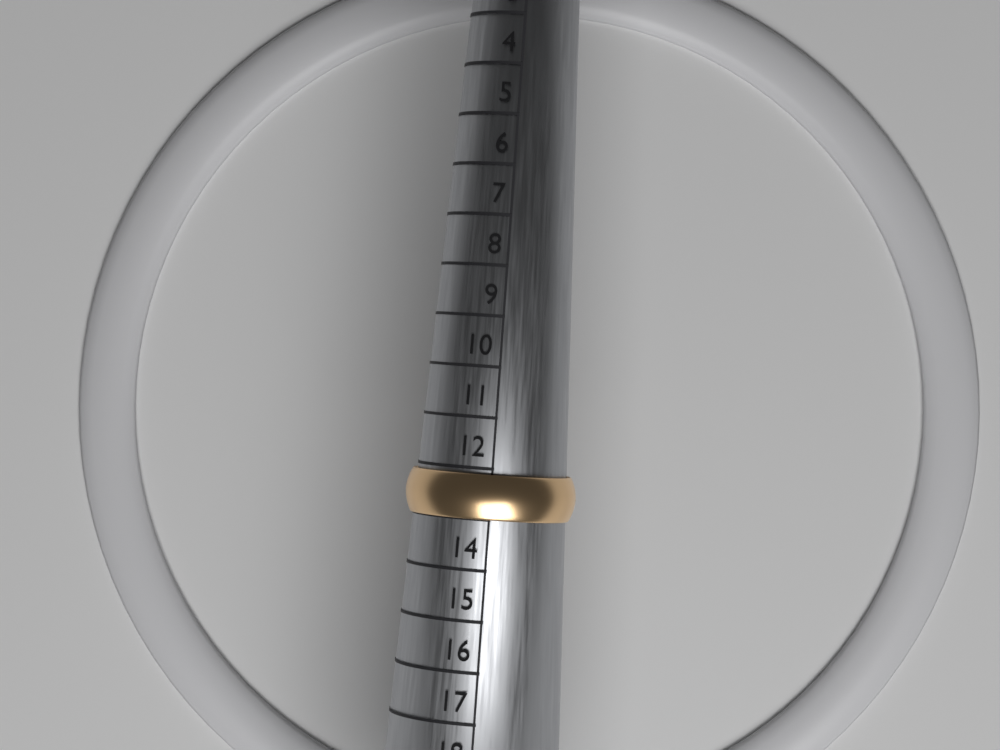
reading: 13 (no unit)
